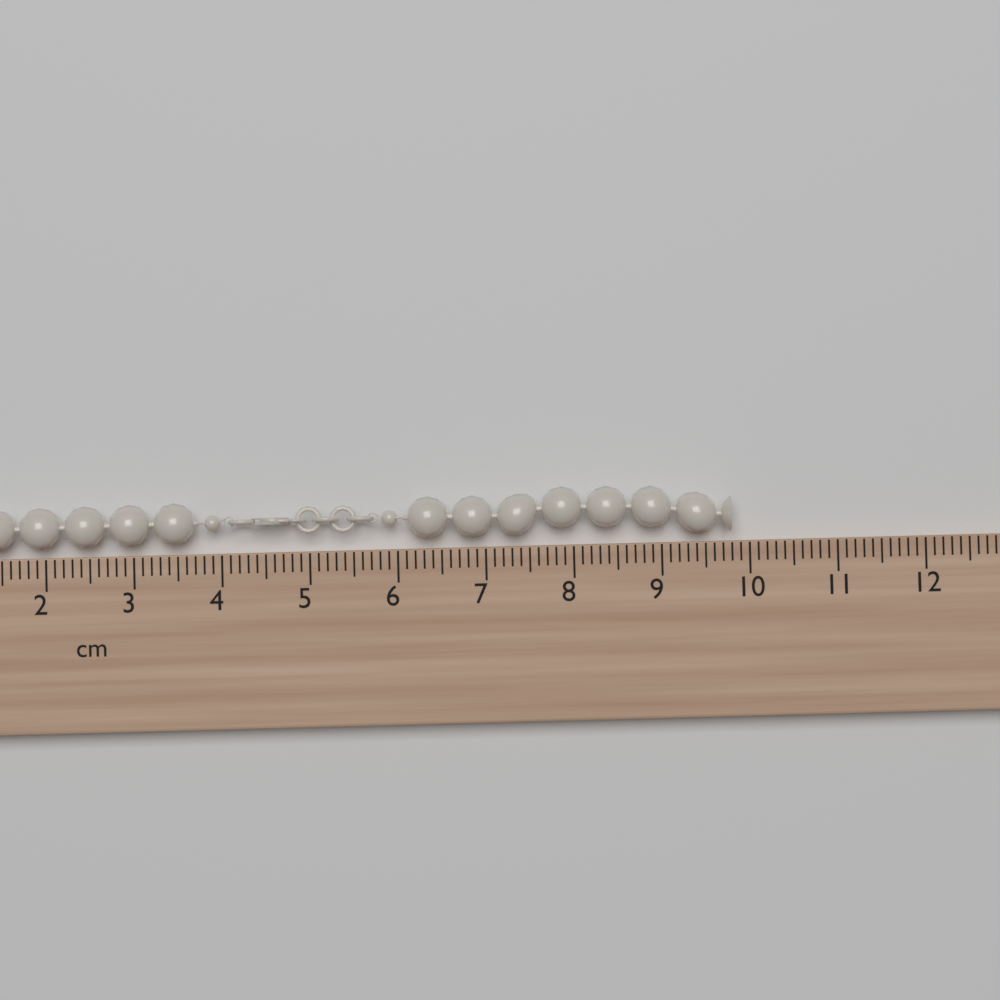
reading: 9.8 cm
